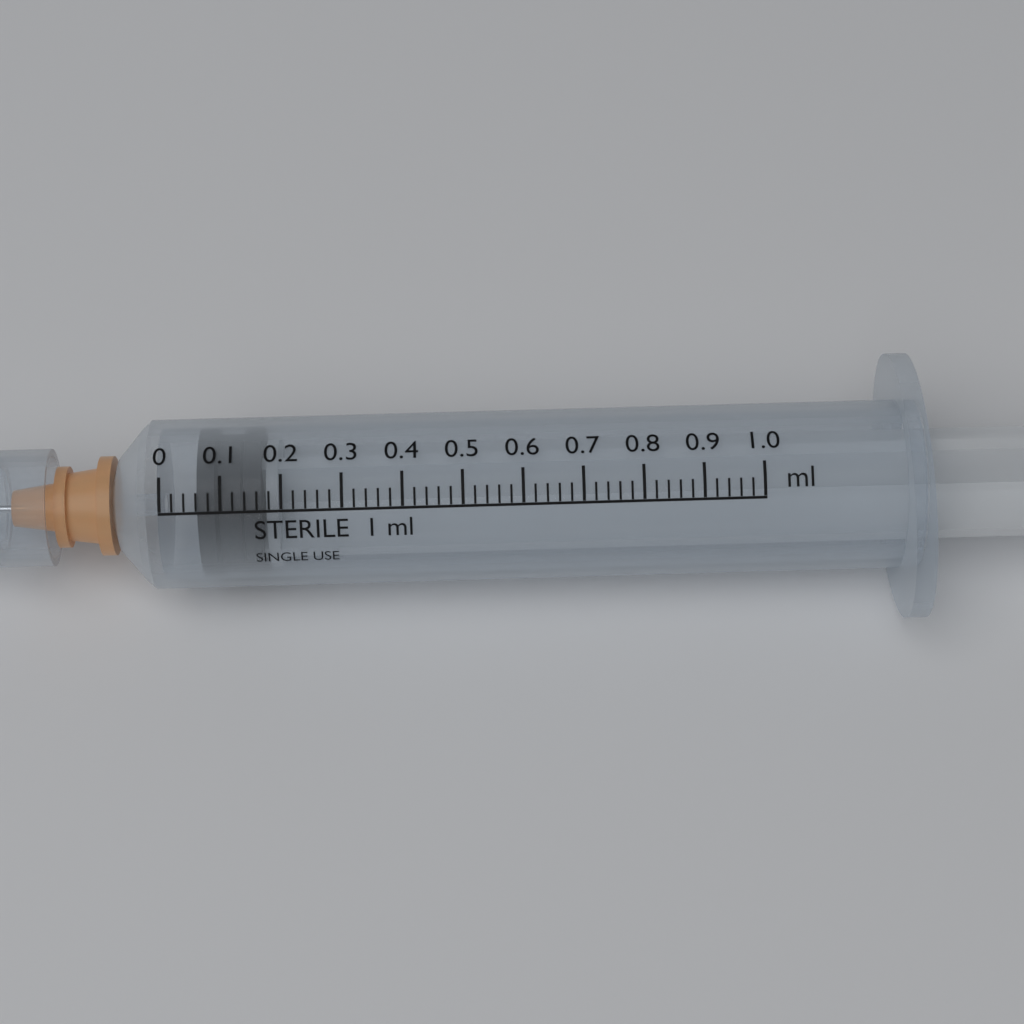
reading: 0.06 ml
